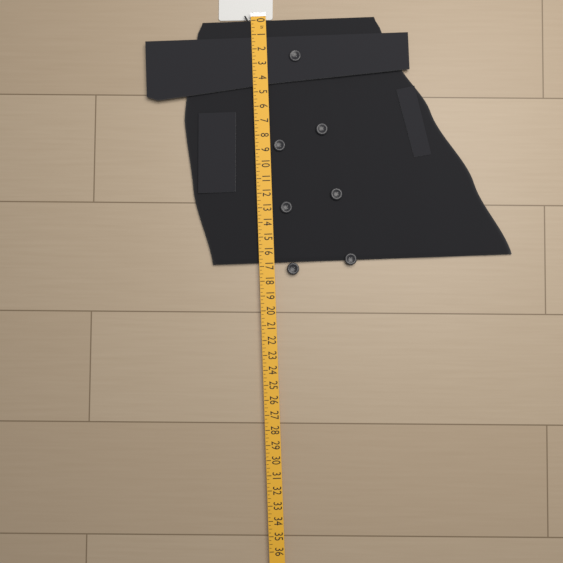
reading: 16.75 in
